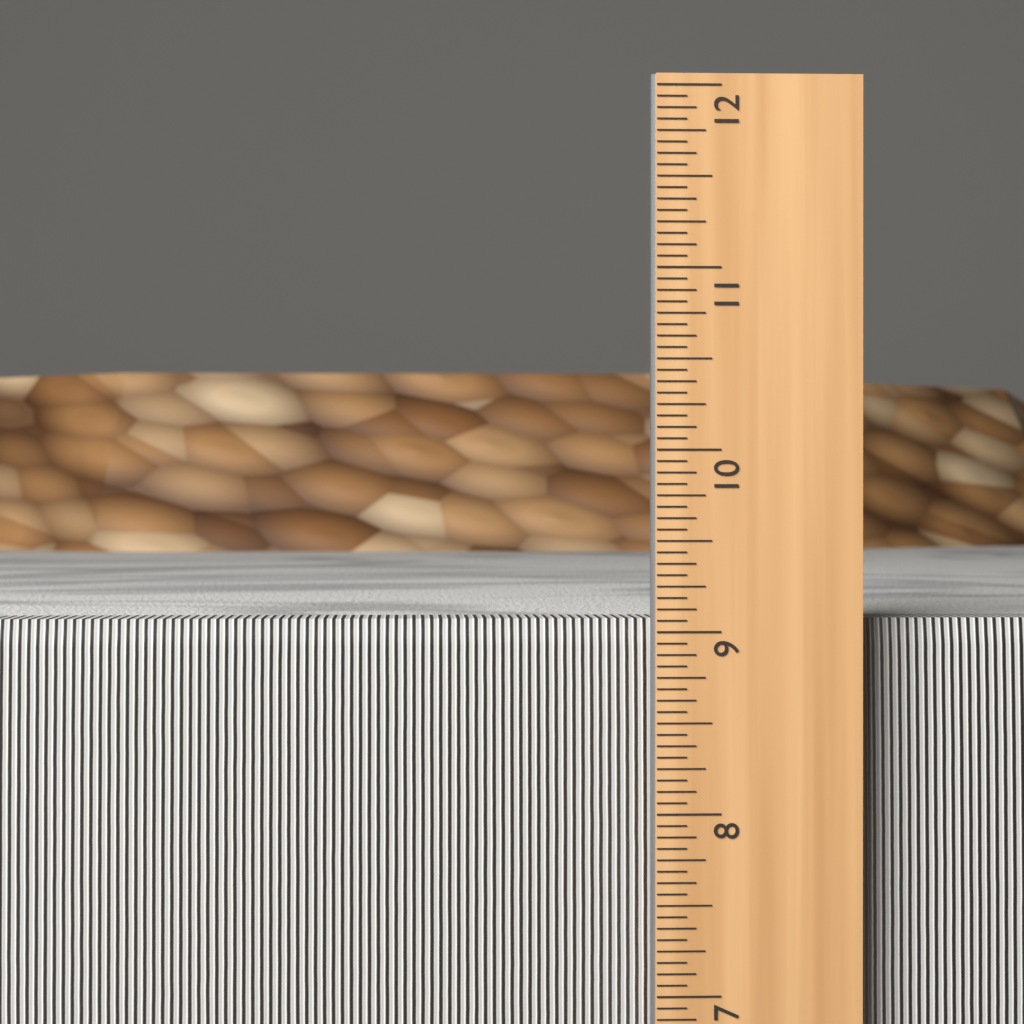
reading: 9.0625 in
